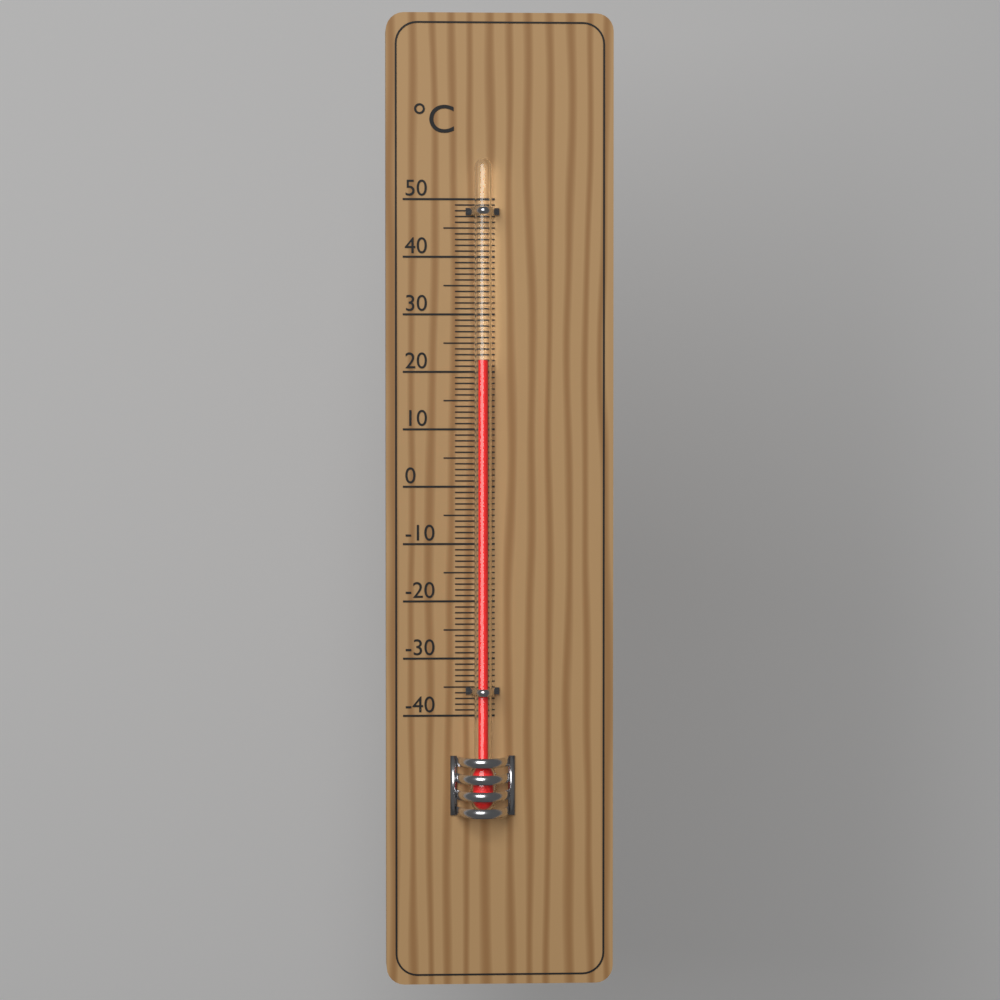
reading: 22 °C
